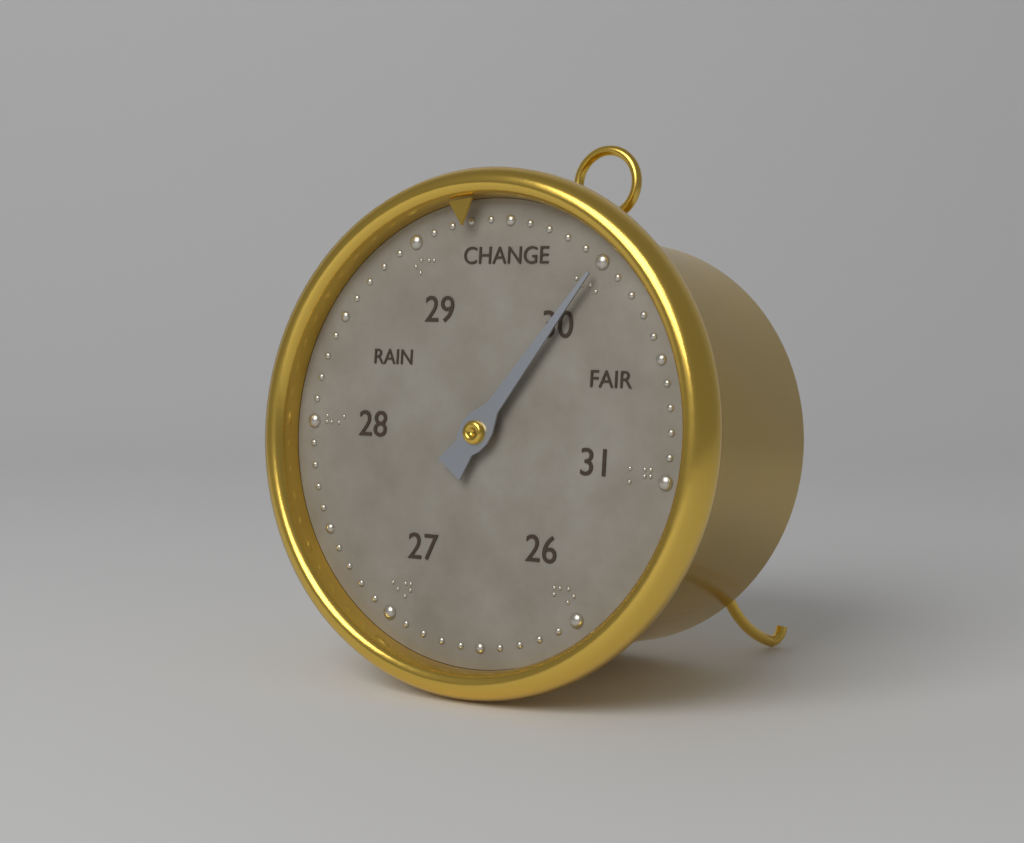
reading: 30.0 (no unit)
